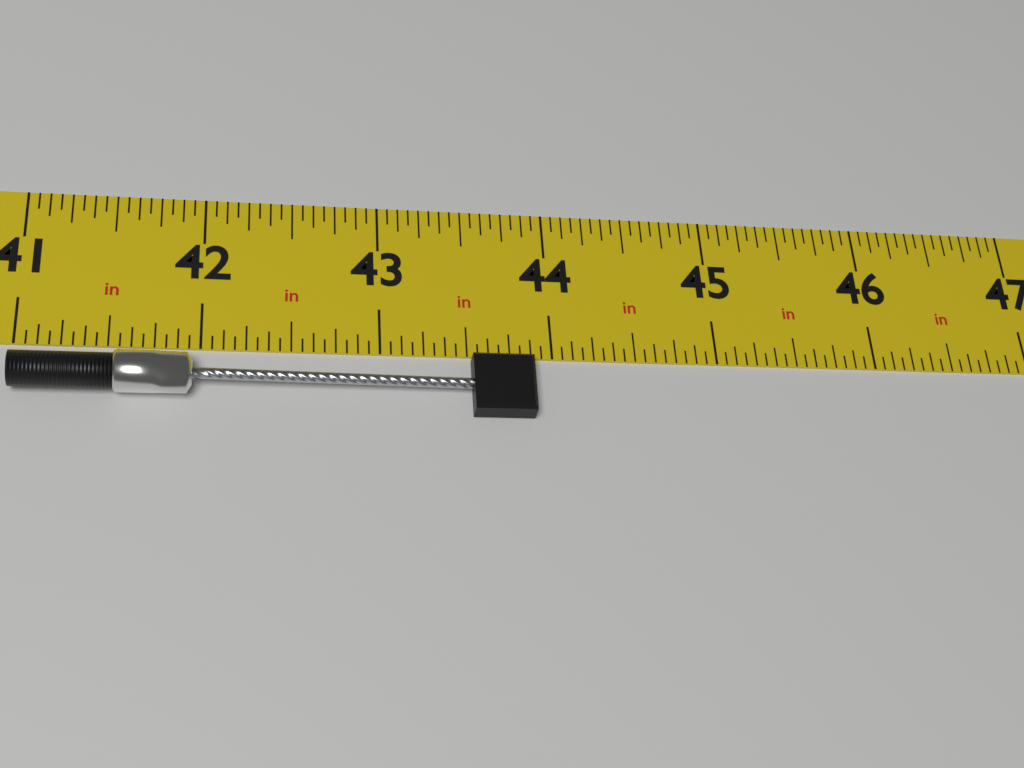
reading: 43.8750 in
